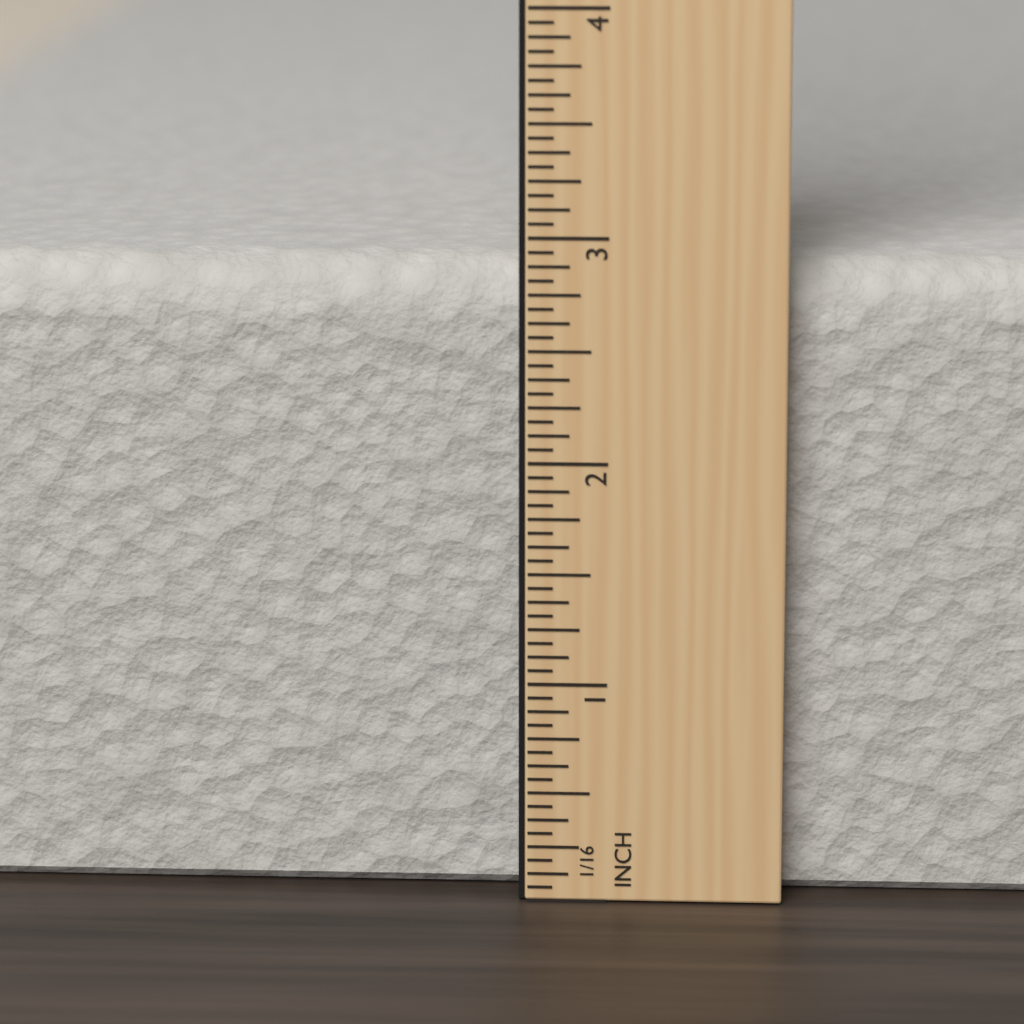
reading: 2.8750 in
